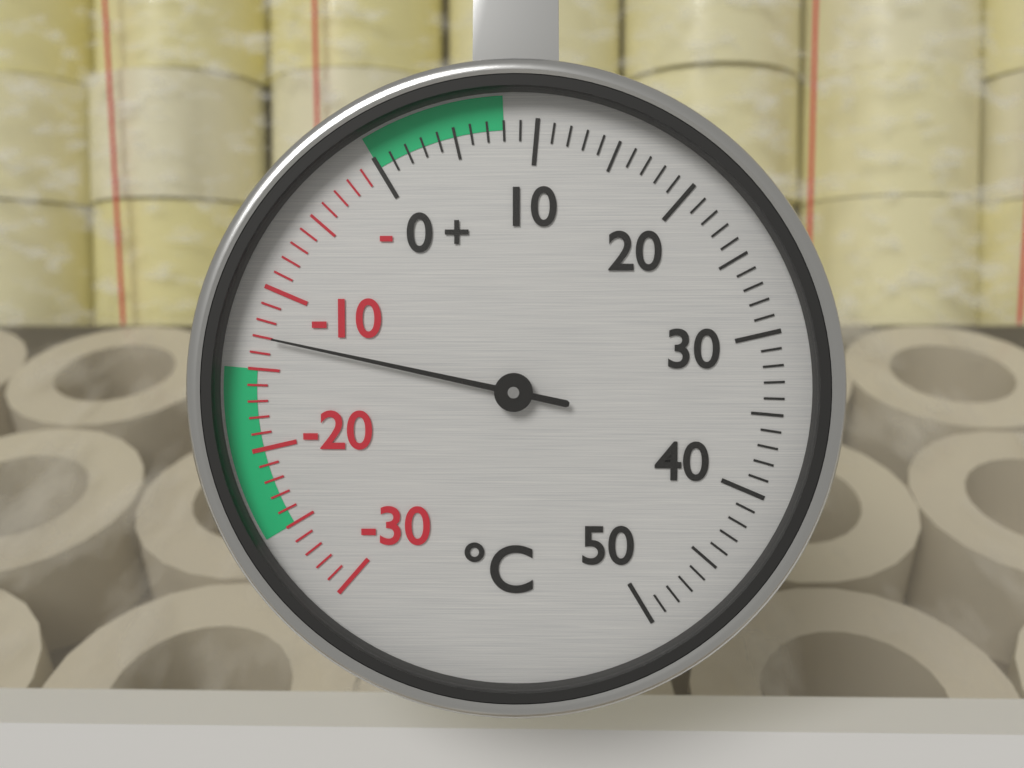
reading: -13 °C
